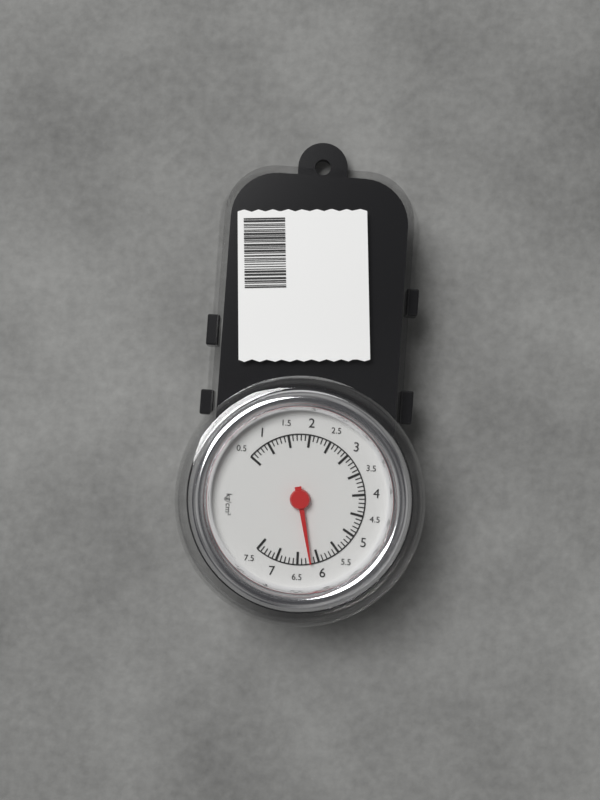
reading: 6.2 kg/cm²
